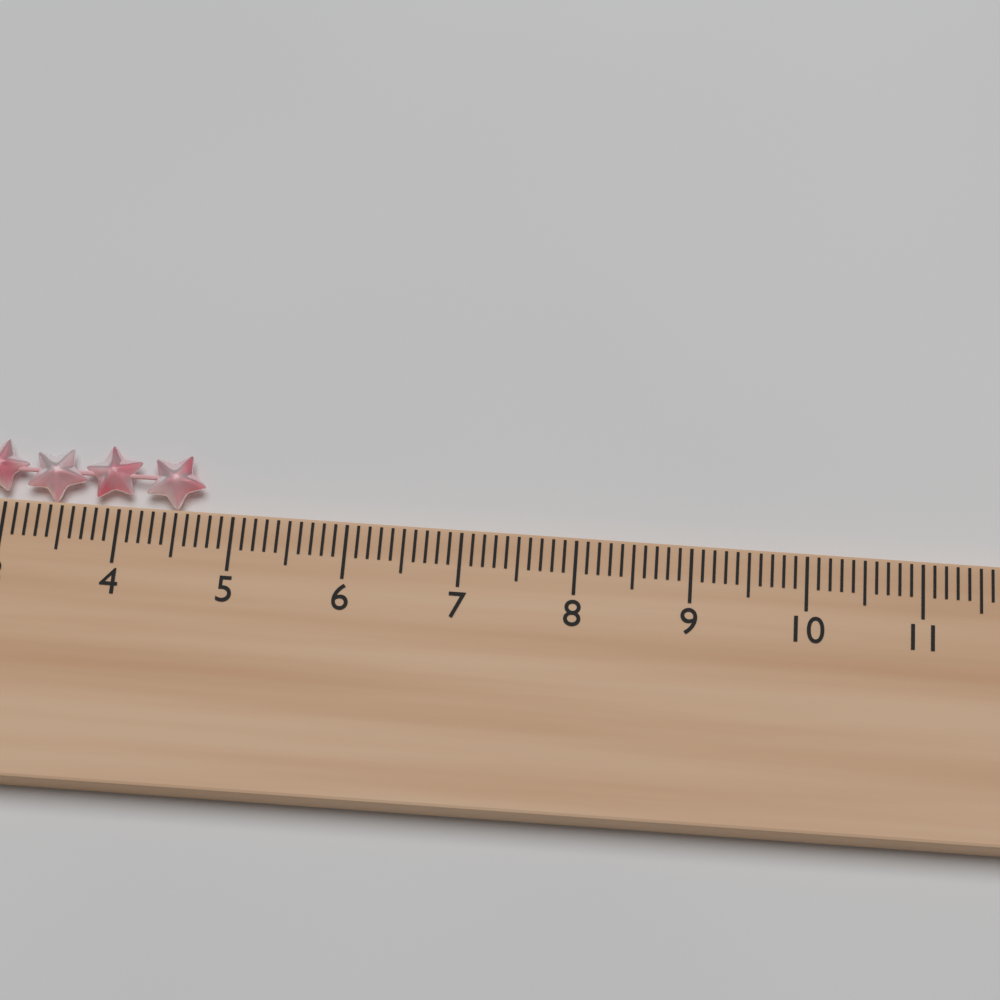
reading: 4.7 cm
